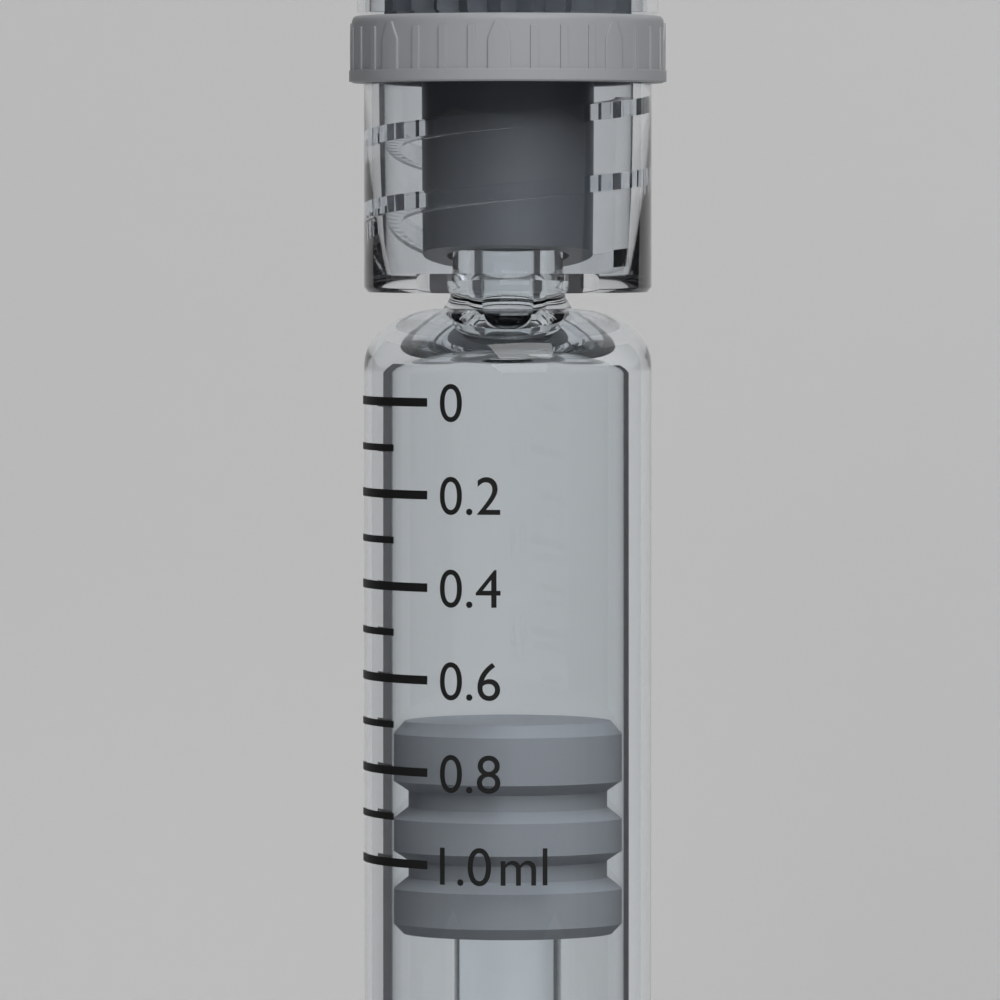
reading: 0.7 ml
